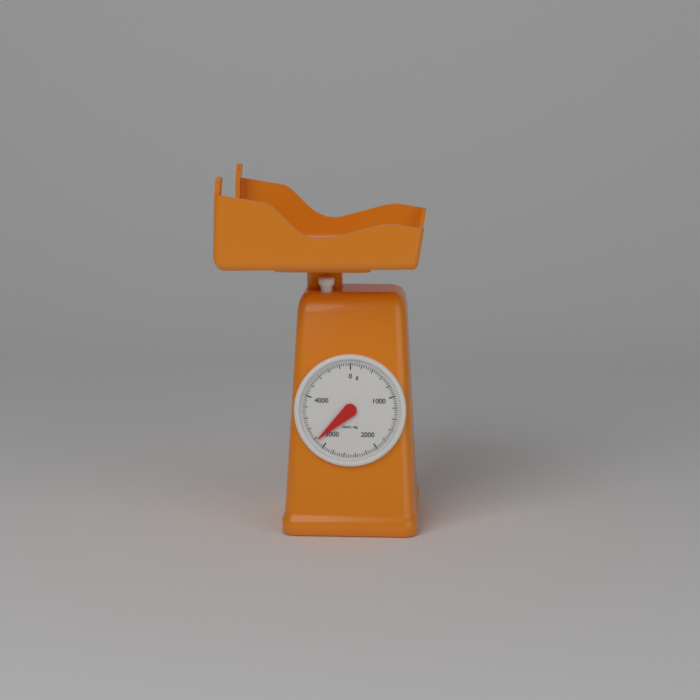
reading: 3160 g
